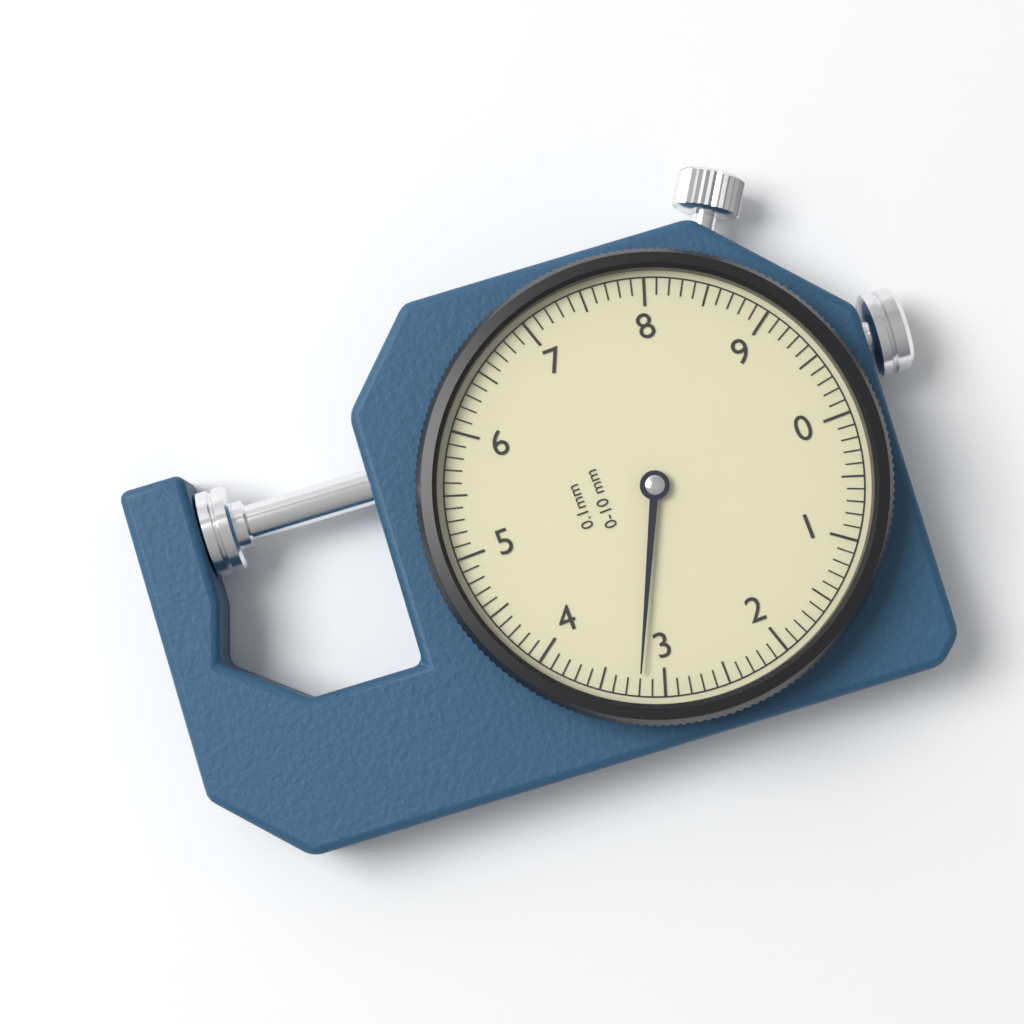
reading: 3.2 mm
